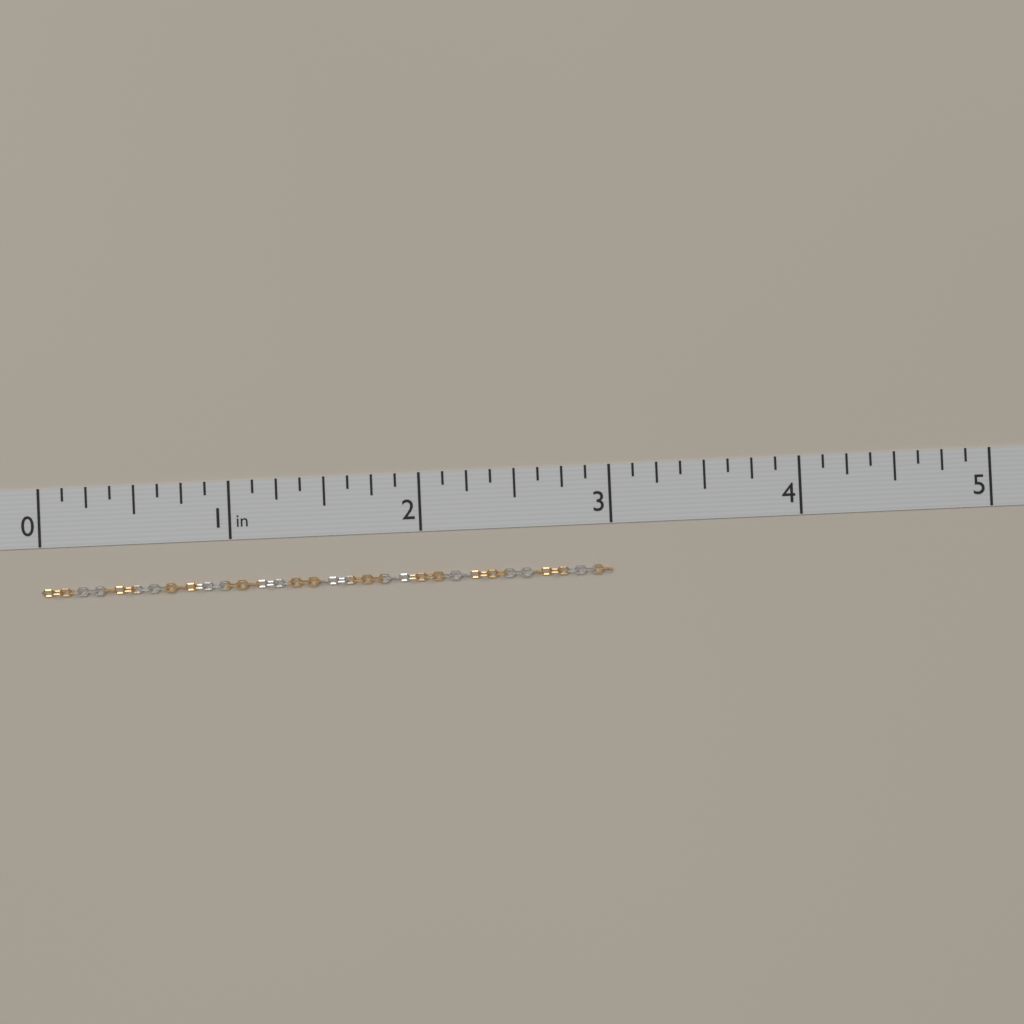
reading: 3.000 in
